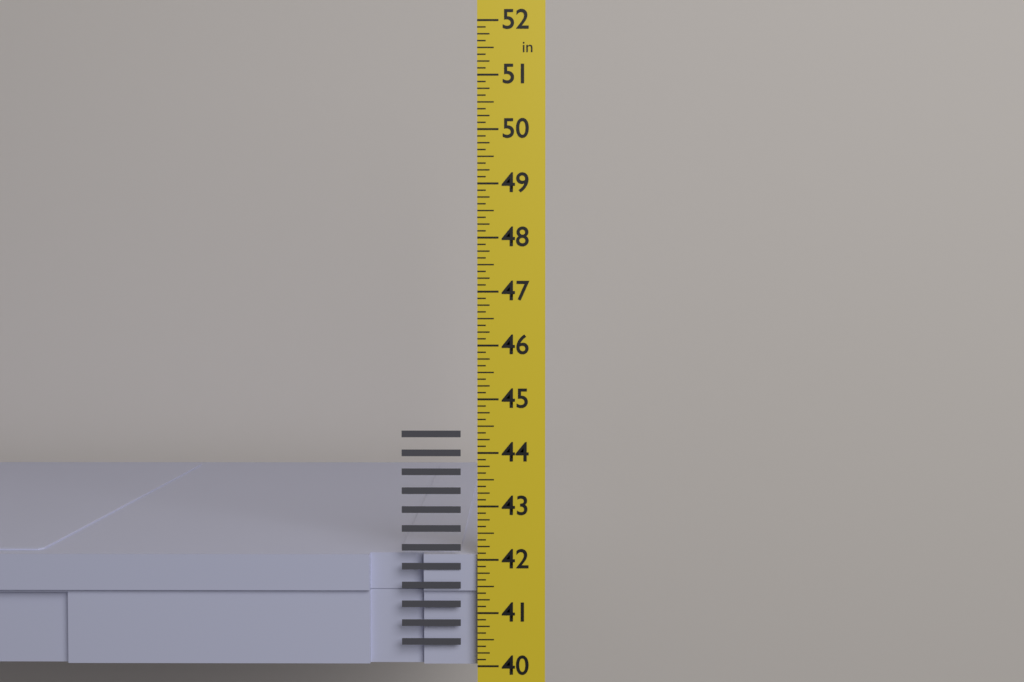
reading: 42.125 in
